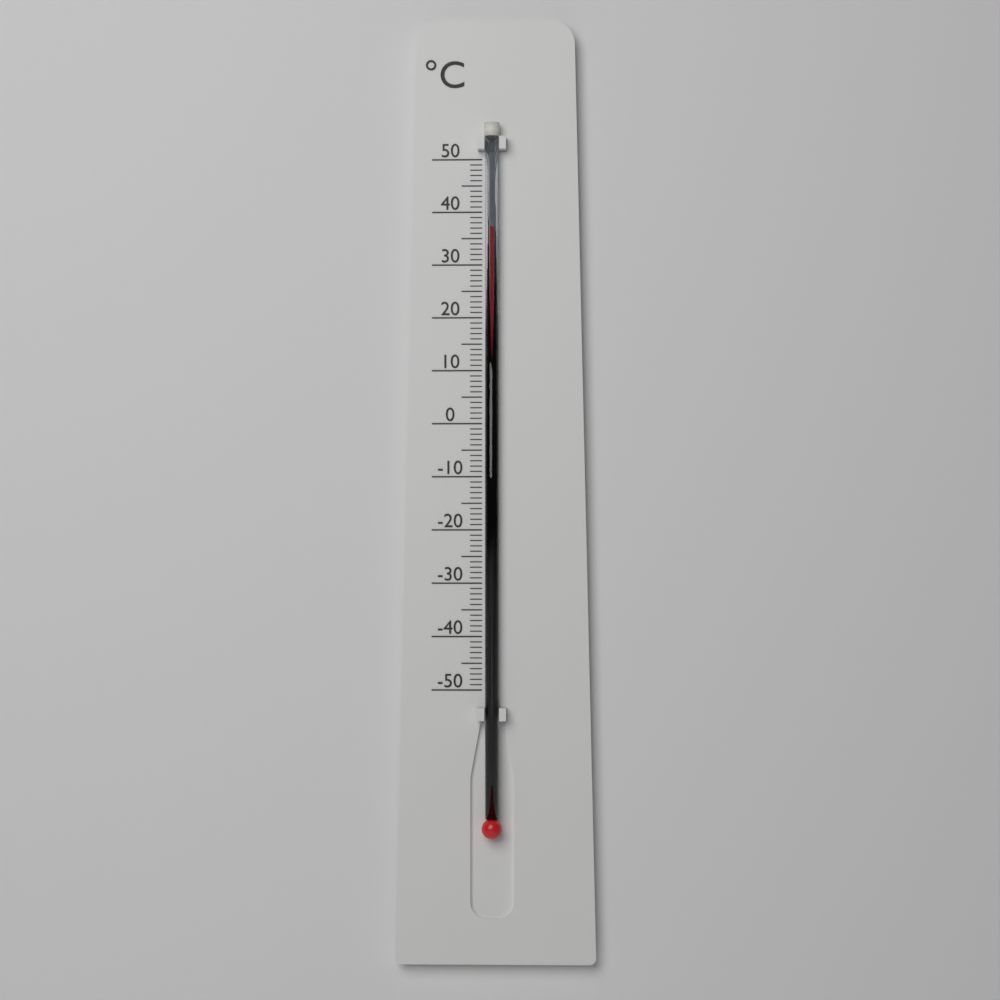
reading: 37 °C
